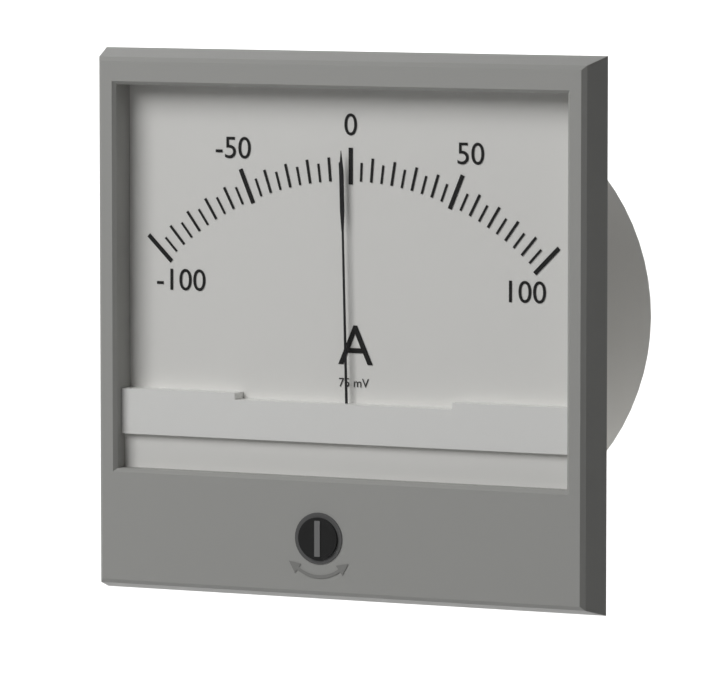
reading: -3 A
